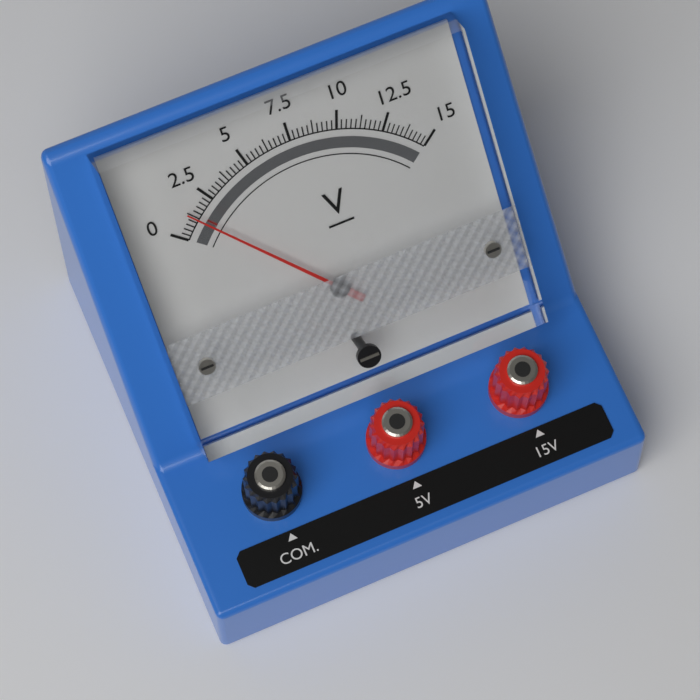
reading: 1.25 V
